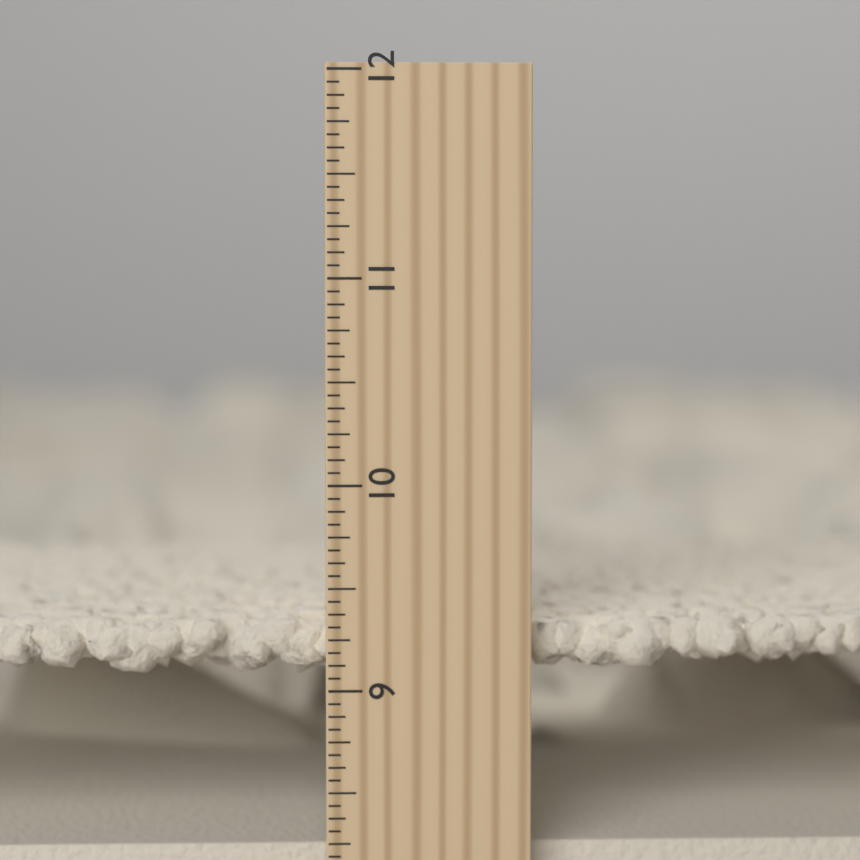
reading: 9.3125 inch
